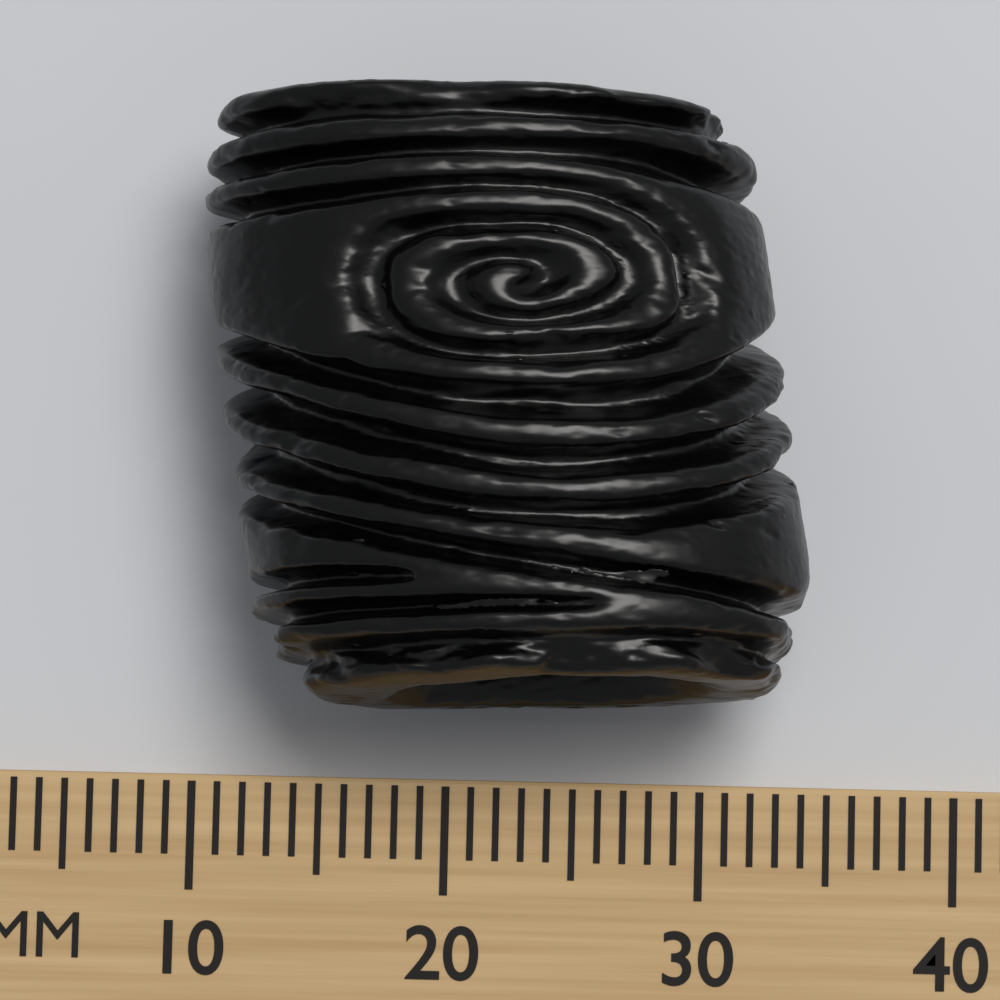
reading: 34 mm
